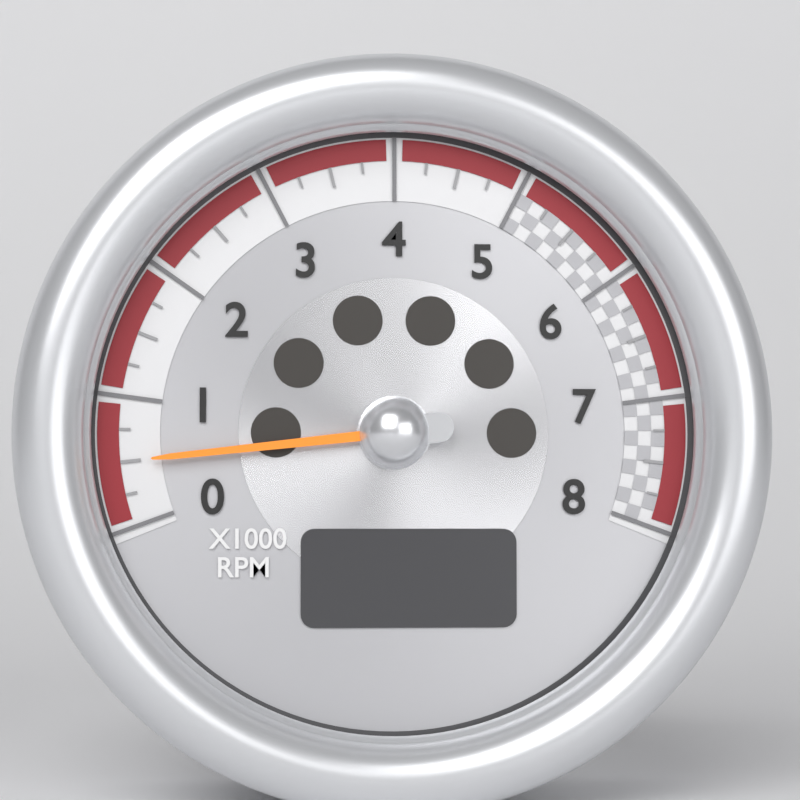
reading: 0.50 x1000 RPM
